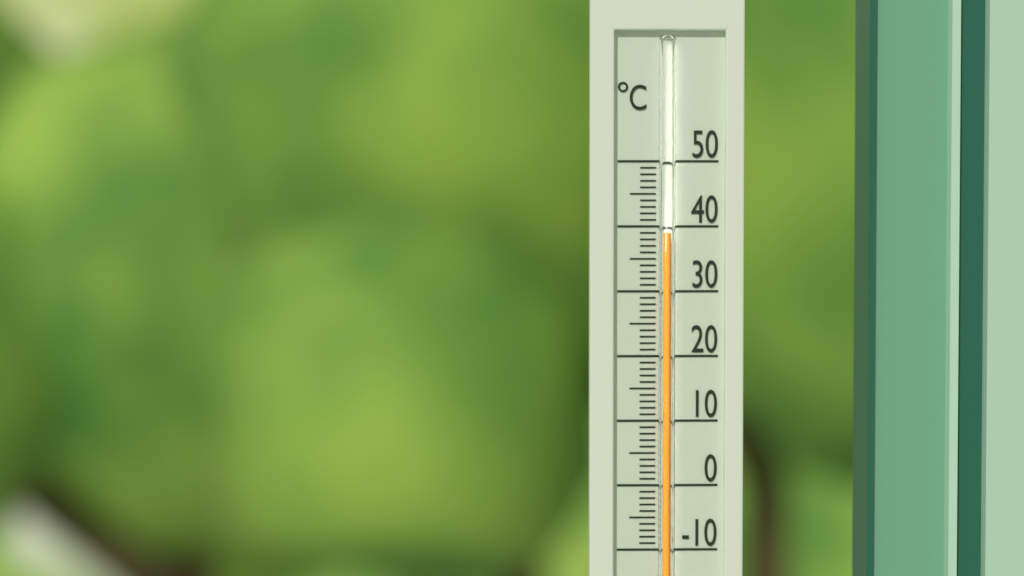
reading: 39 °C
